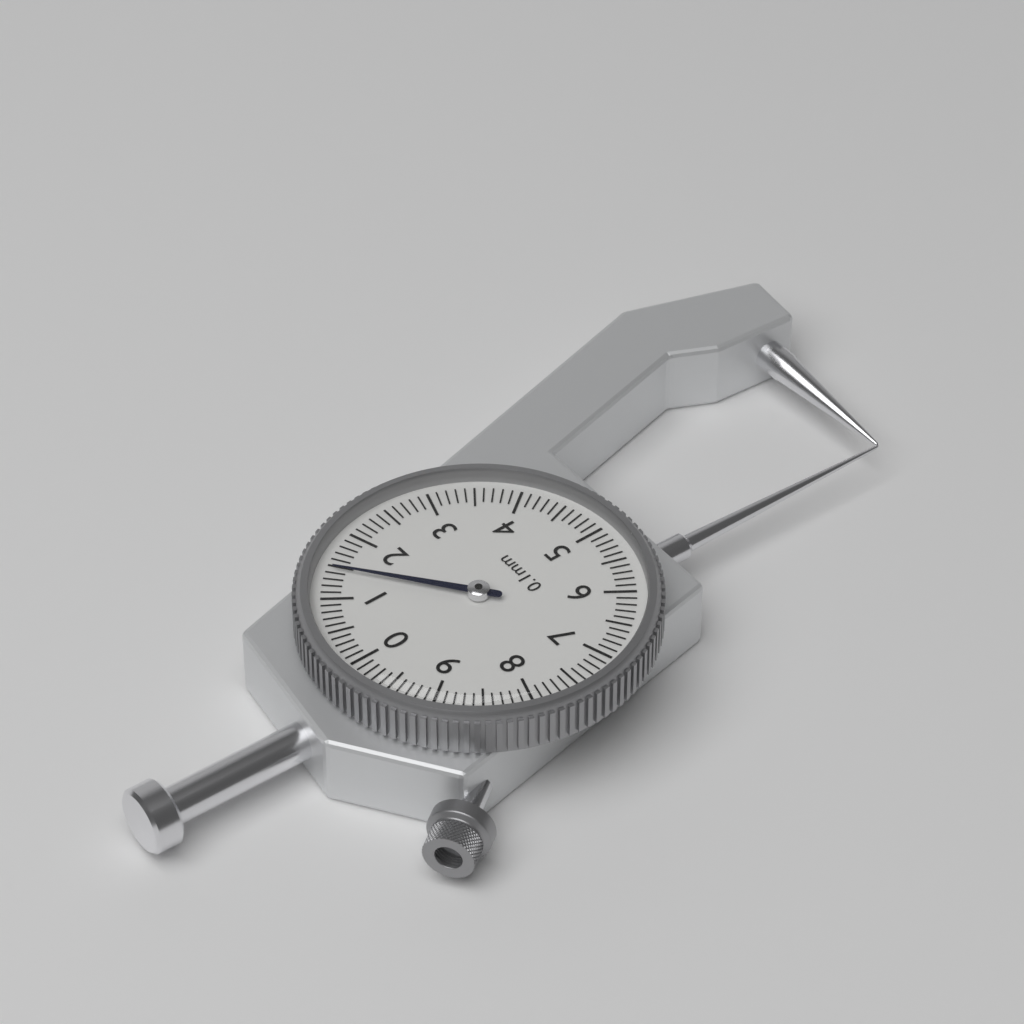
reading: 1.45 mm
